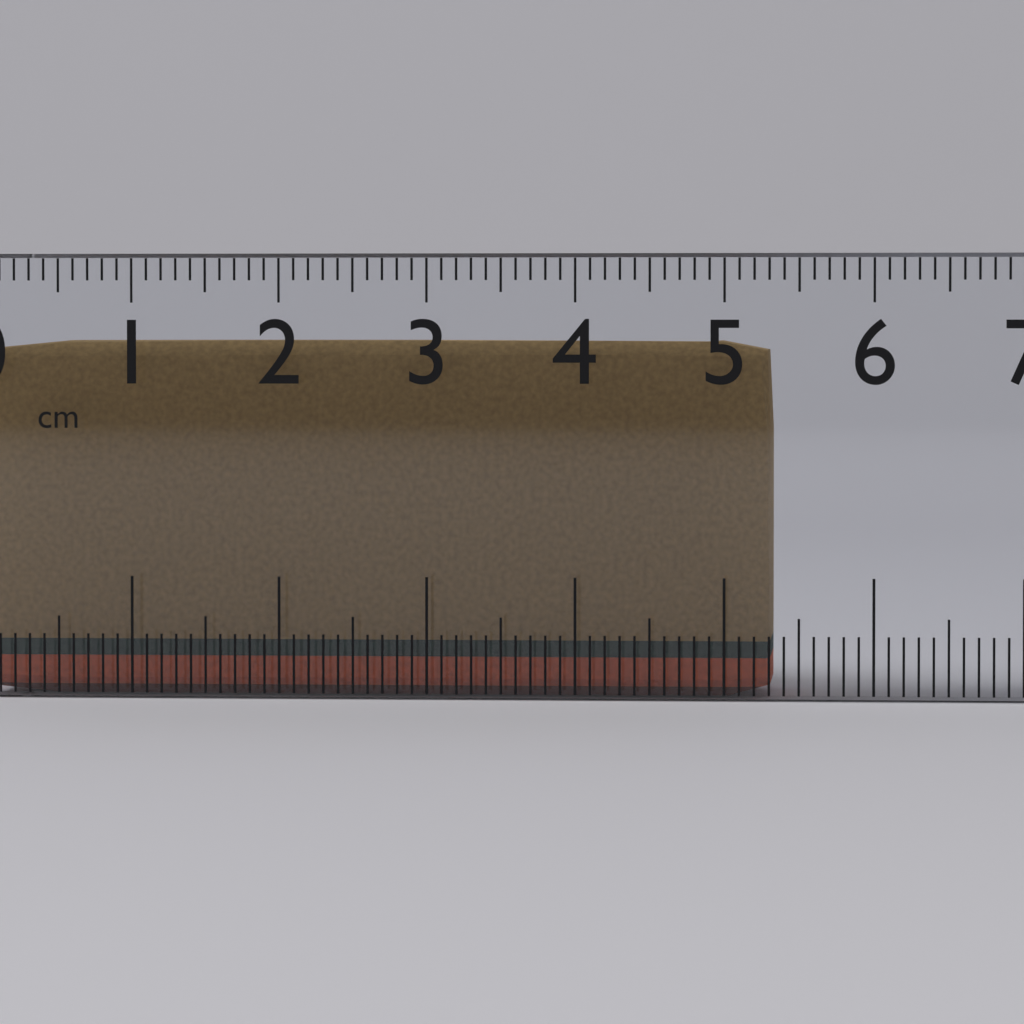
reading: 5.3 cm
